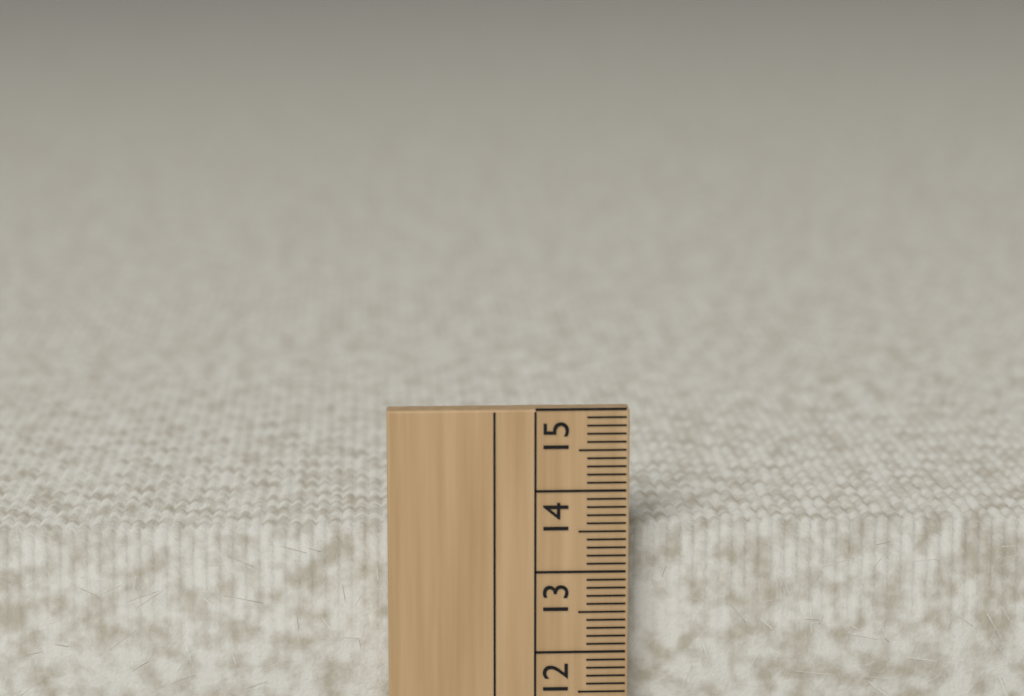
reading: 13.5 cm
